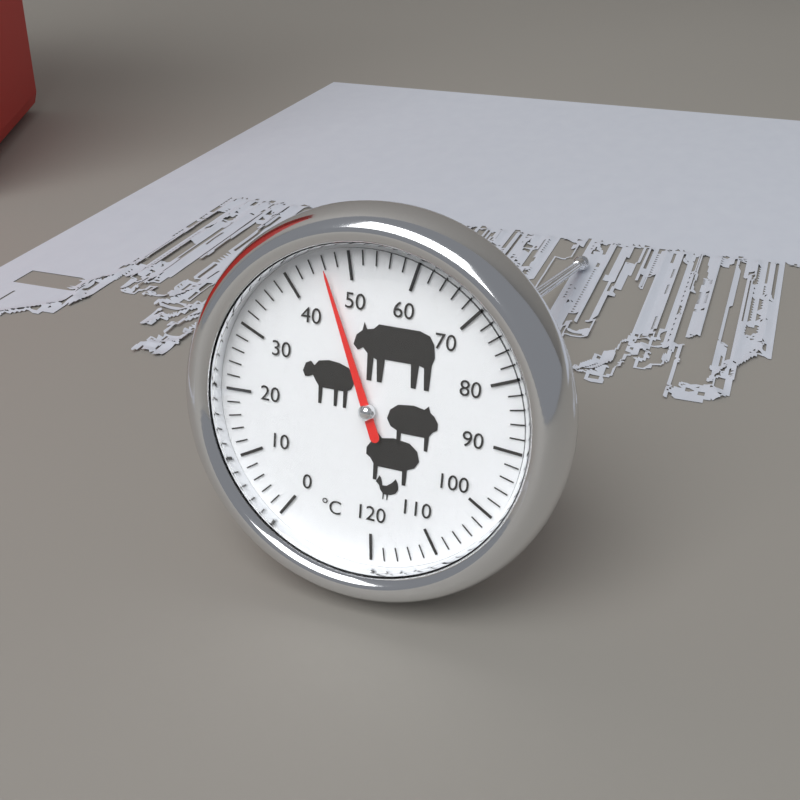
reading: 46 °C
